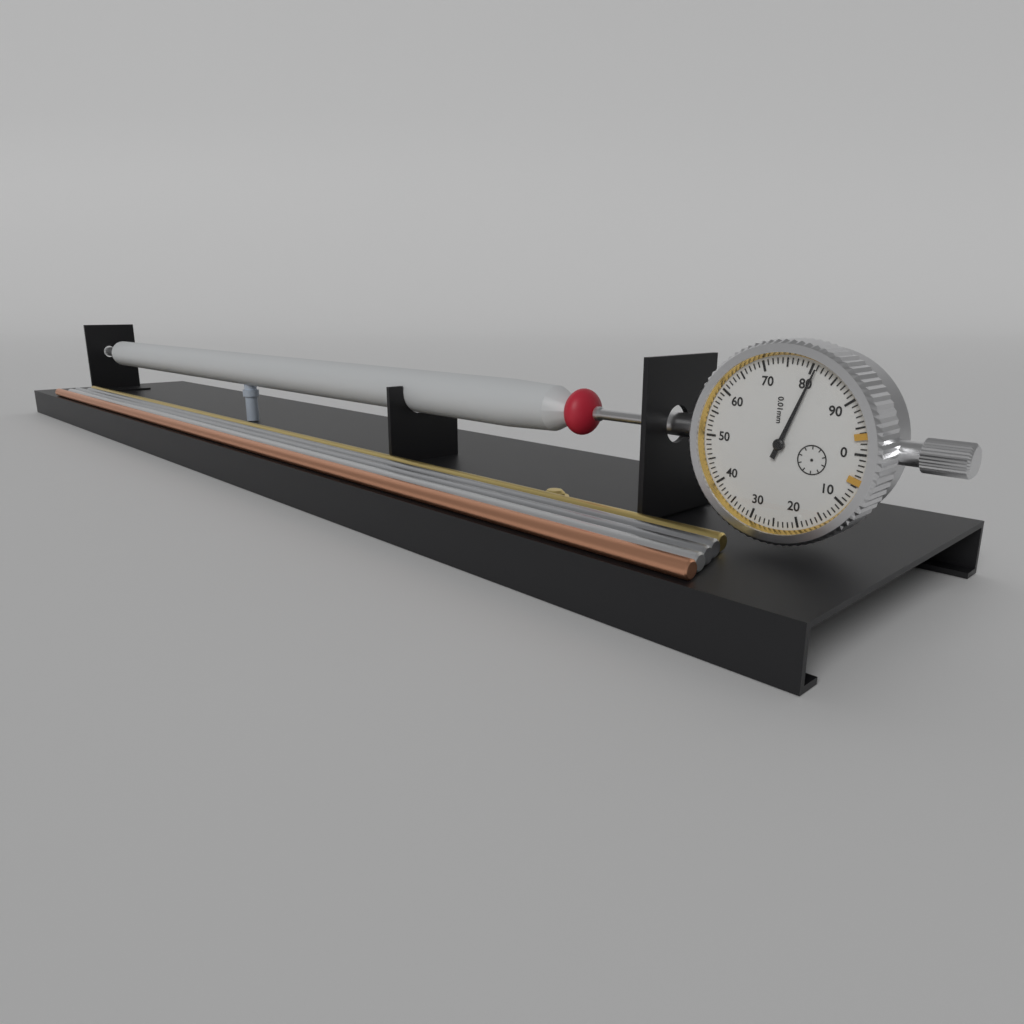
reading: 0.81 mm
